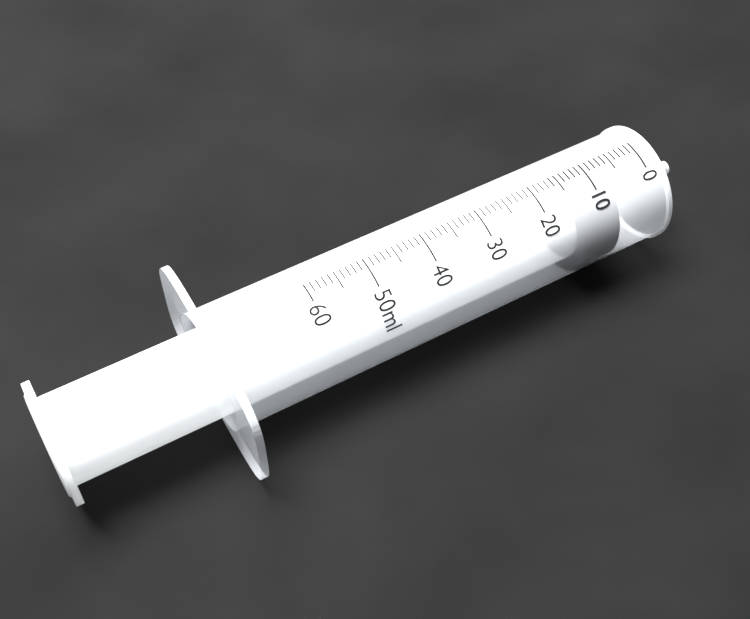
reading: 7 ml
